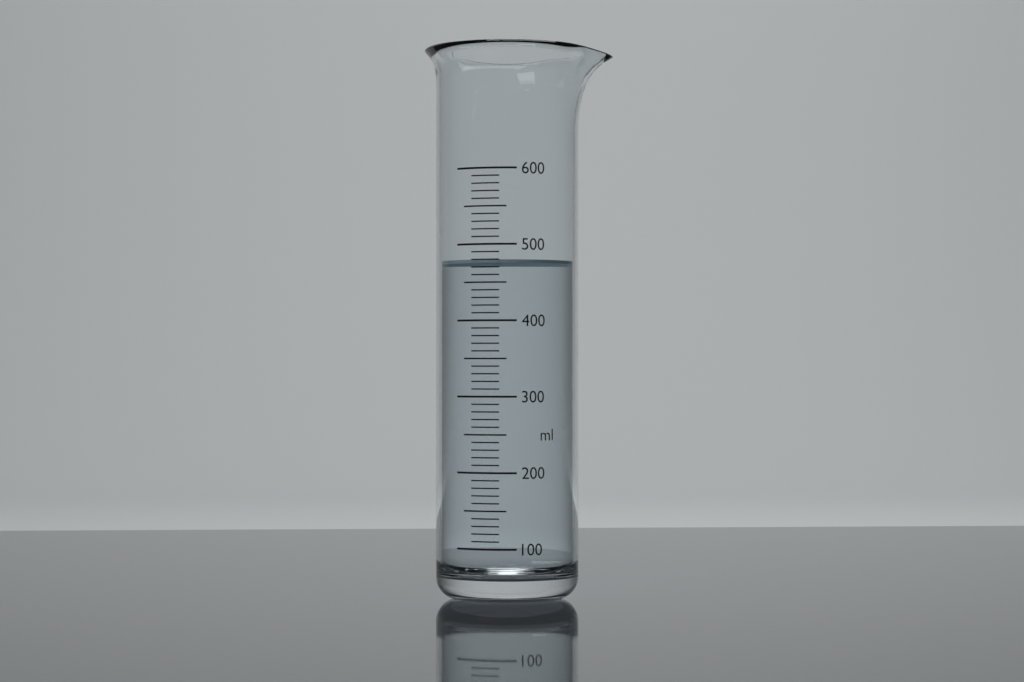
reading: 480 ml
